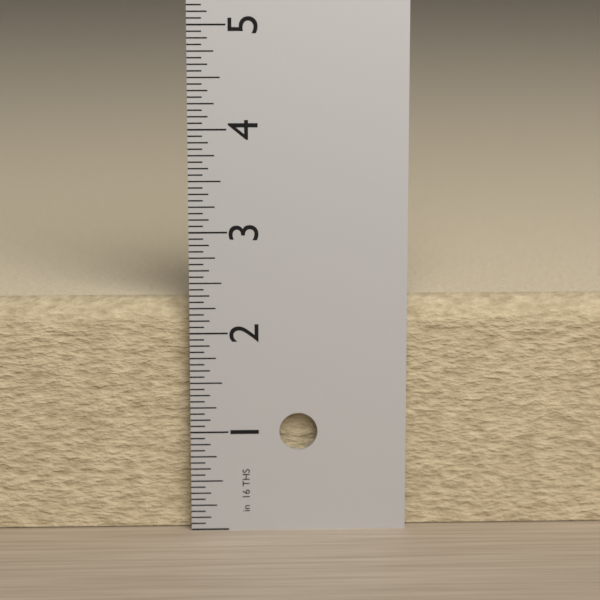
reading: 2.3125 in
